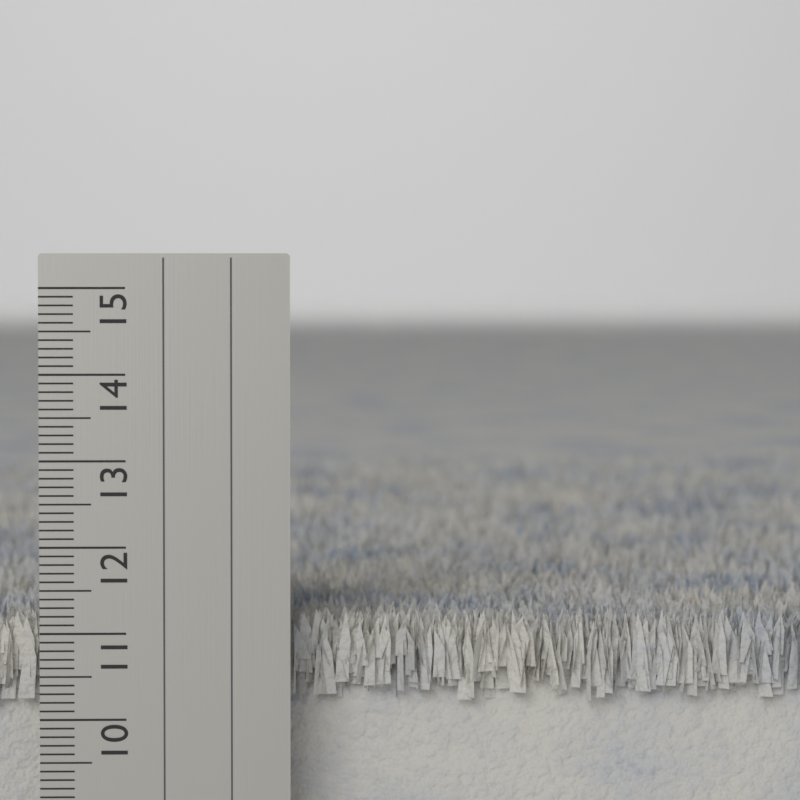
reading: 11.2 cm
